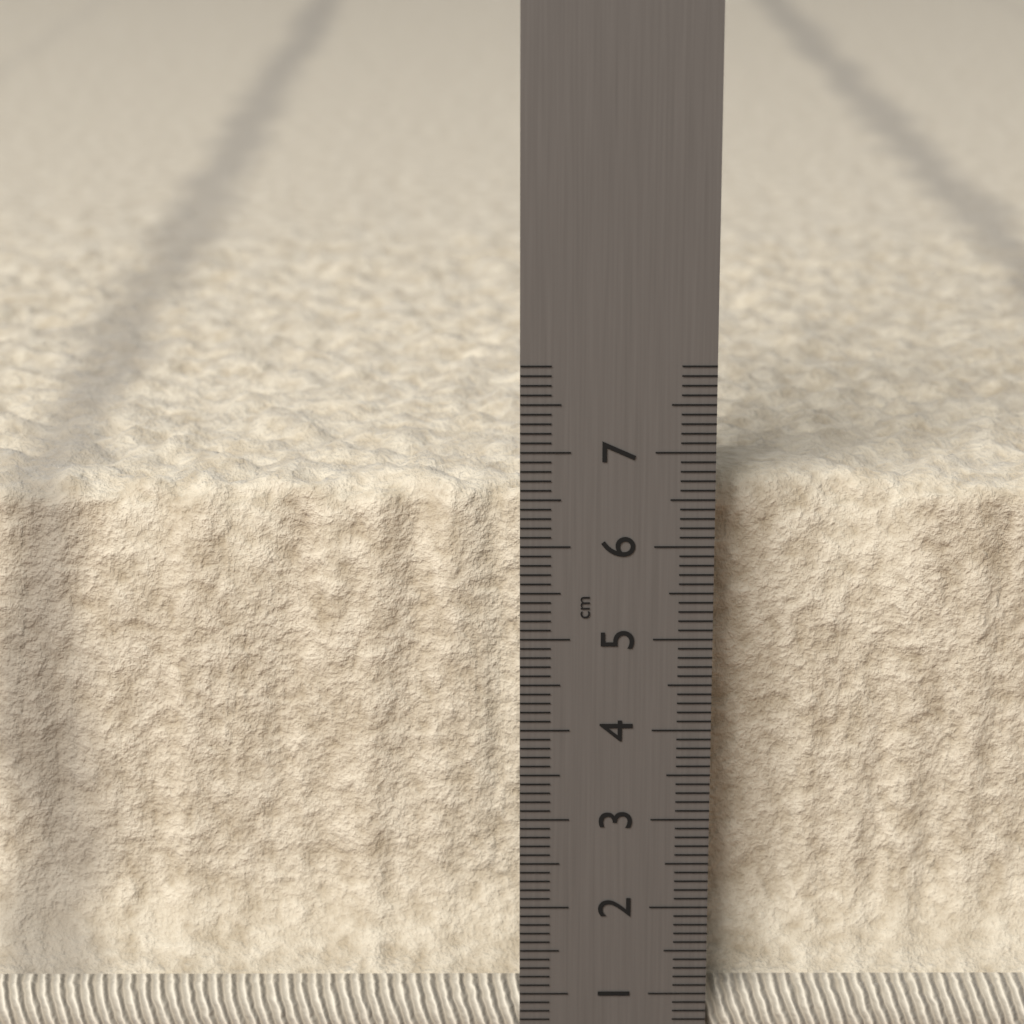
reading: 6.6 cm
